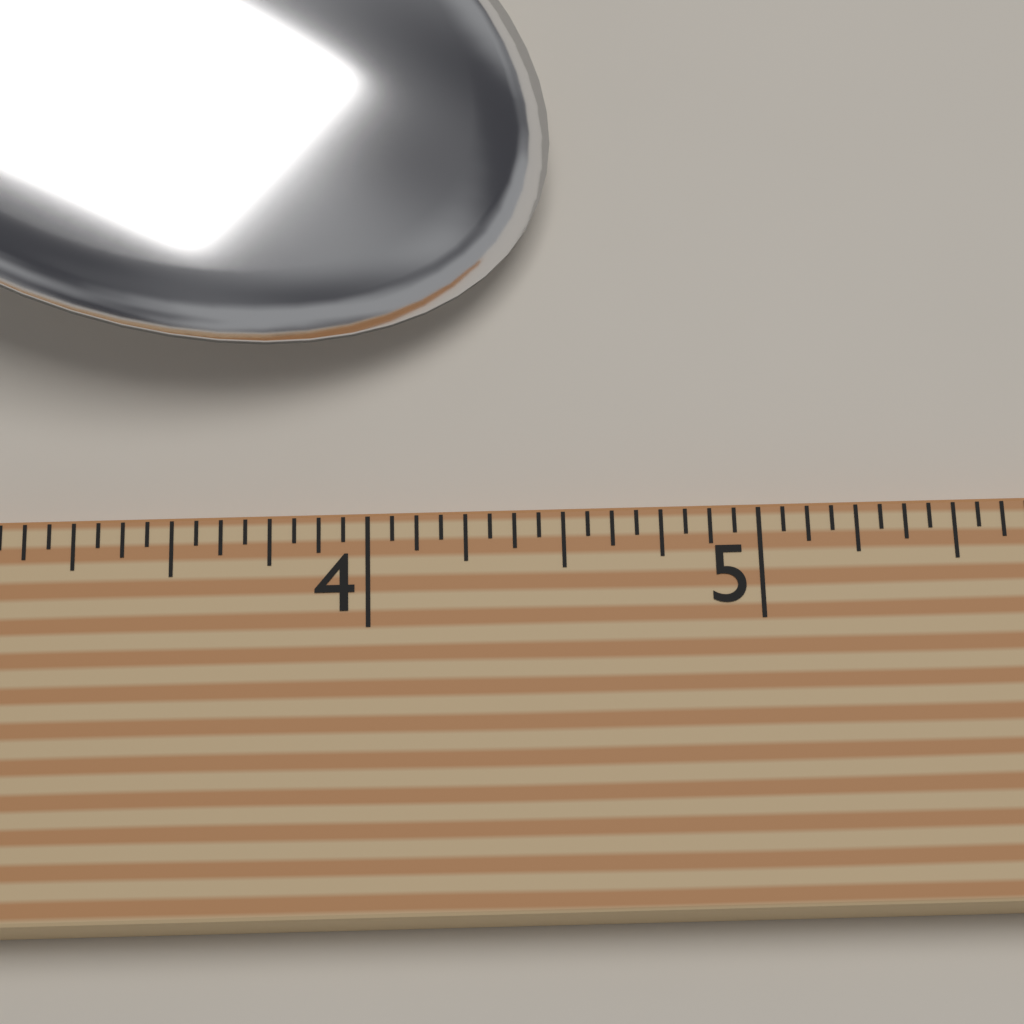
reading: 4.5000 (no unit)
